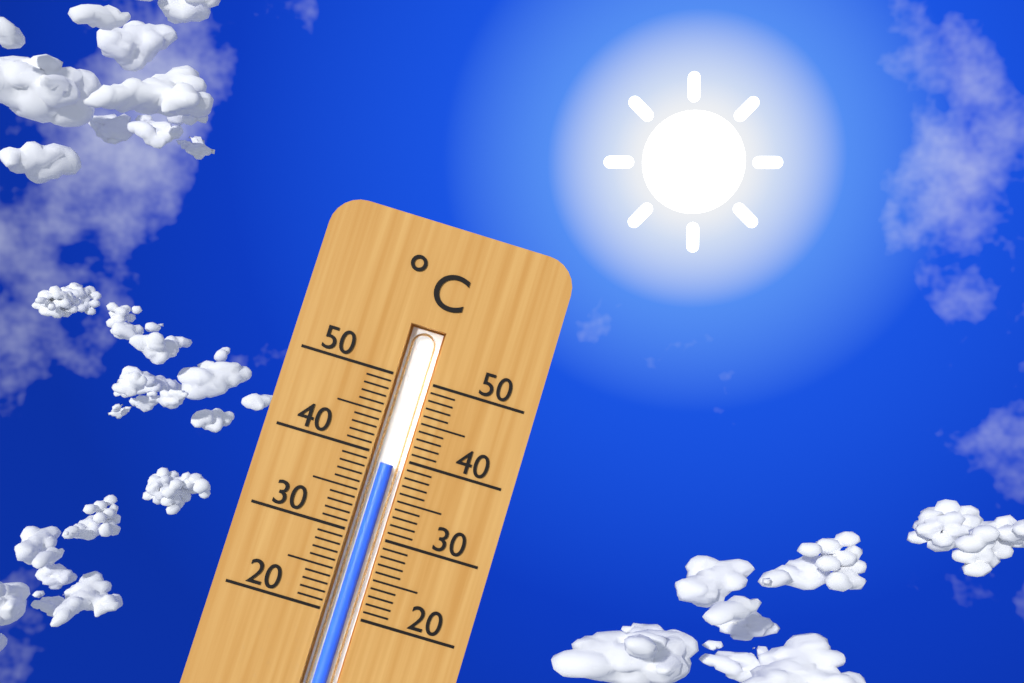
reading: 39 °C
